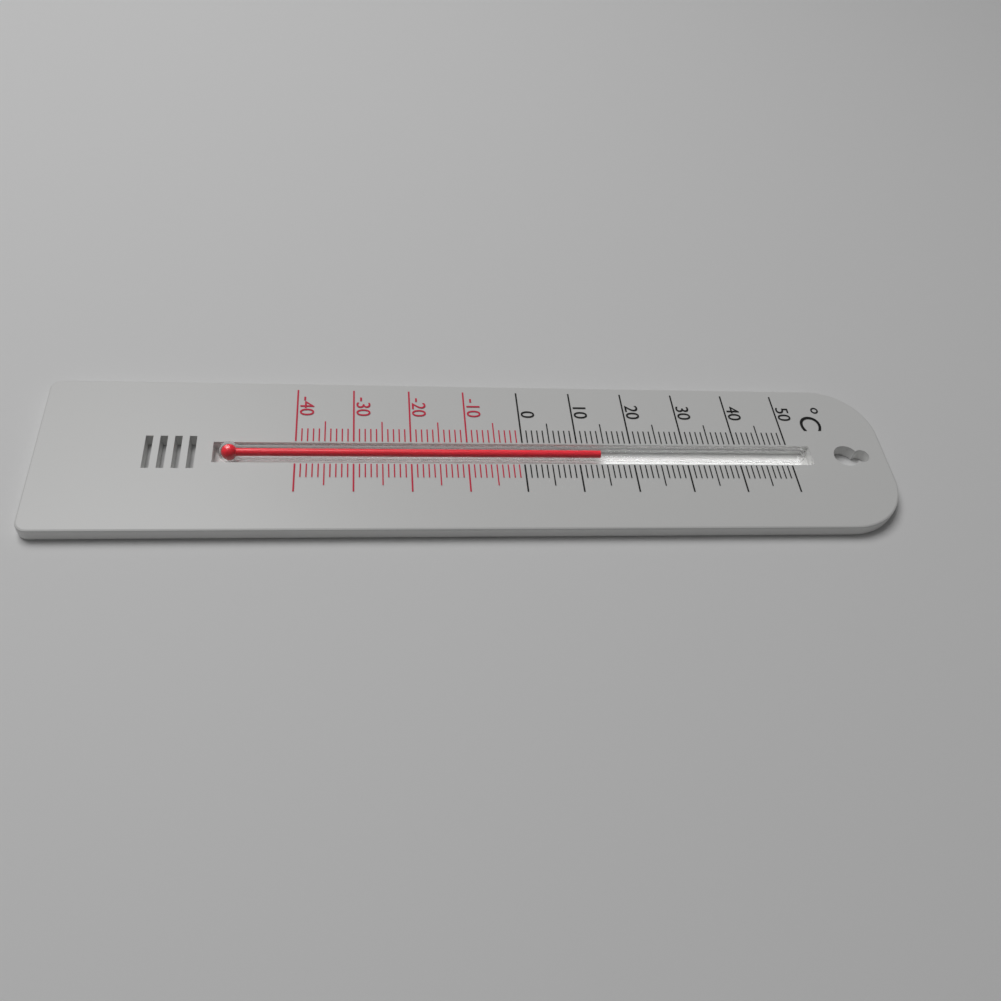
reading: 14 °C
